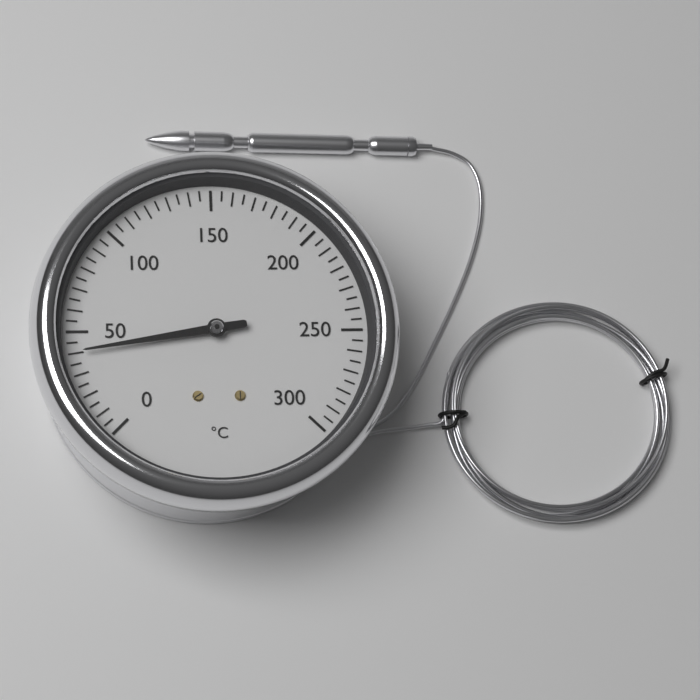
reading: 40 °C
